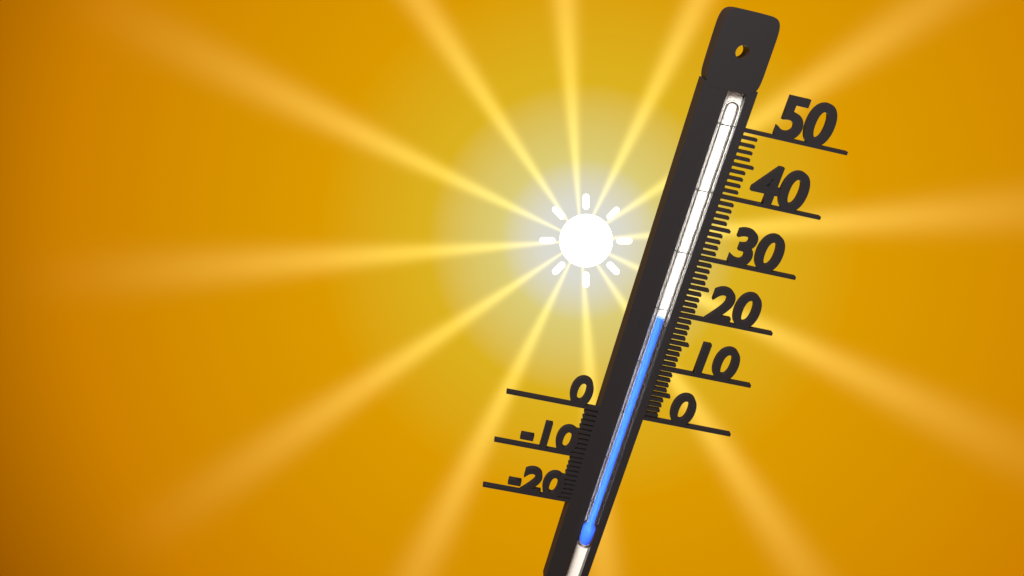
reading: 19 (no unit)
